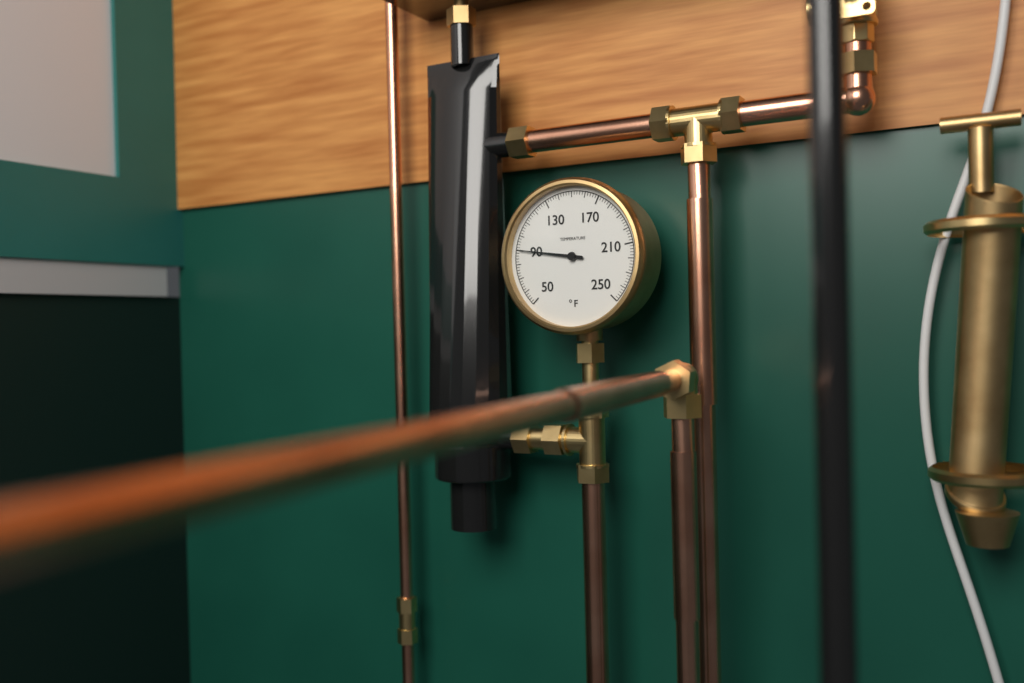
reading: 90 °F
